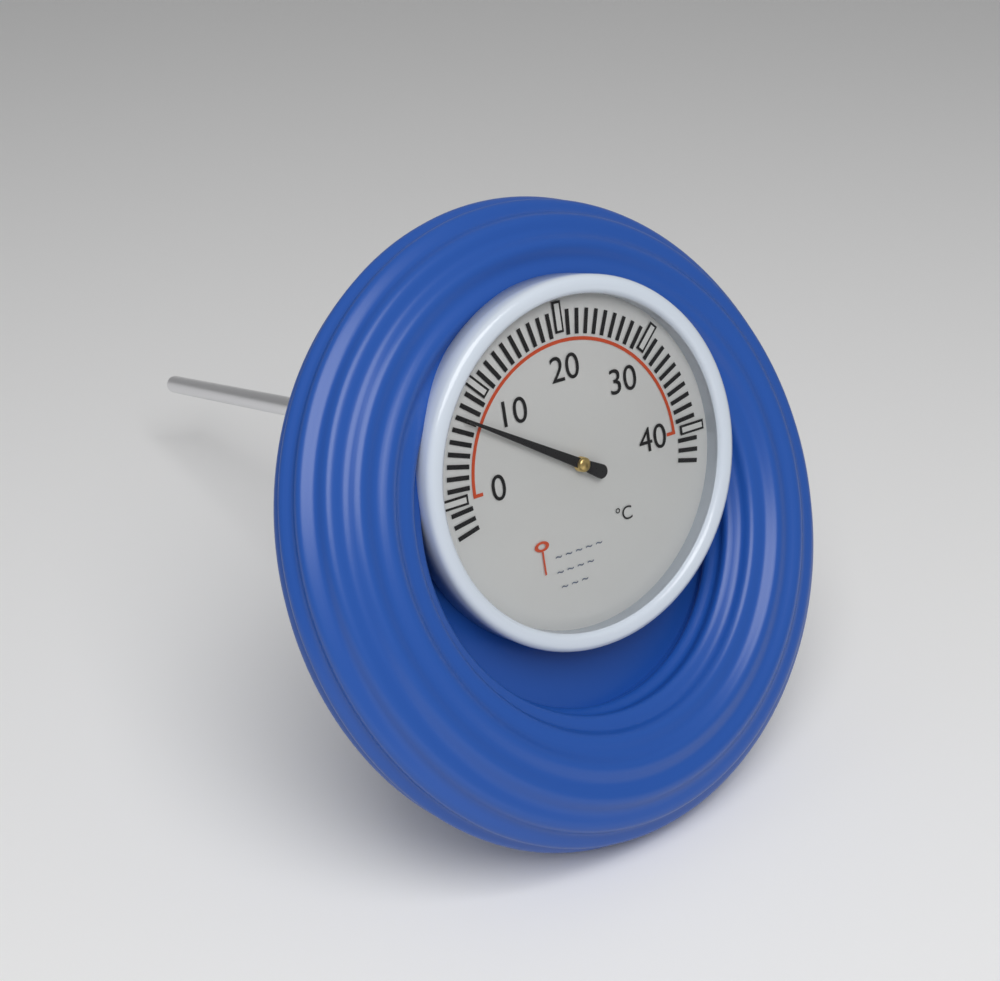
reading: 7 °C
